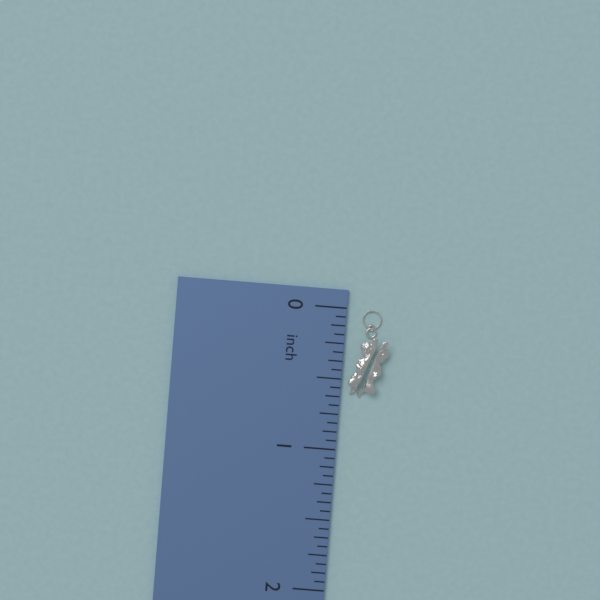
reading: 0.6250 inch
